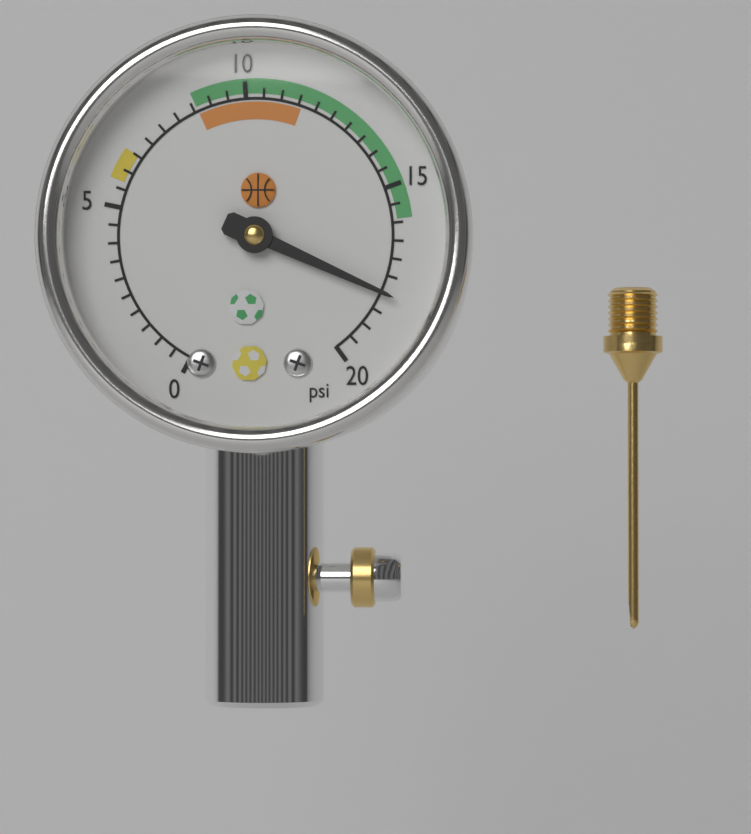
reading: 18.0 psi
